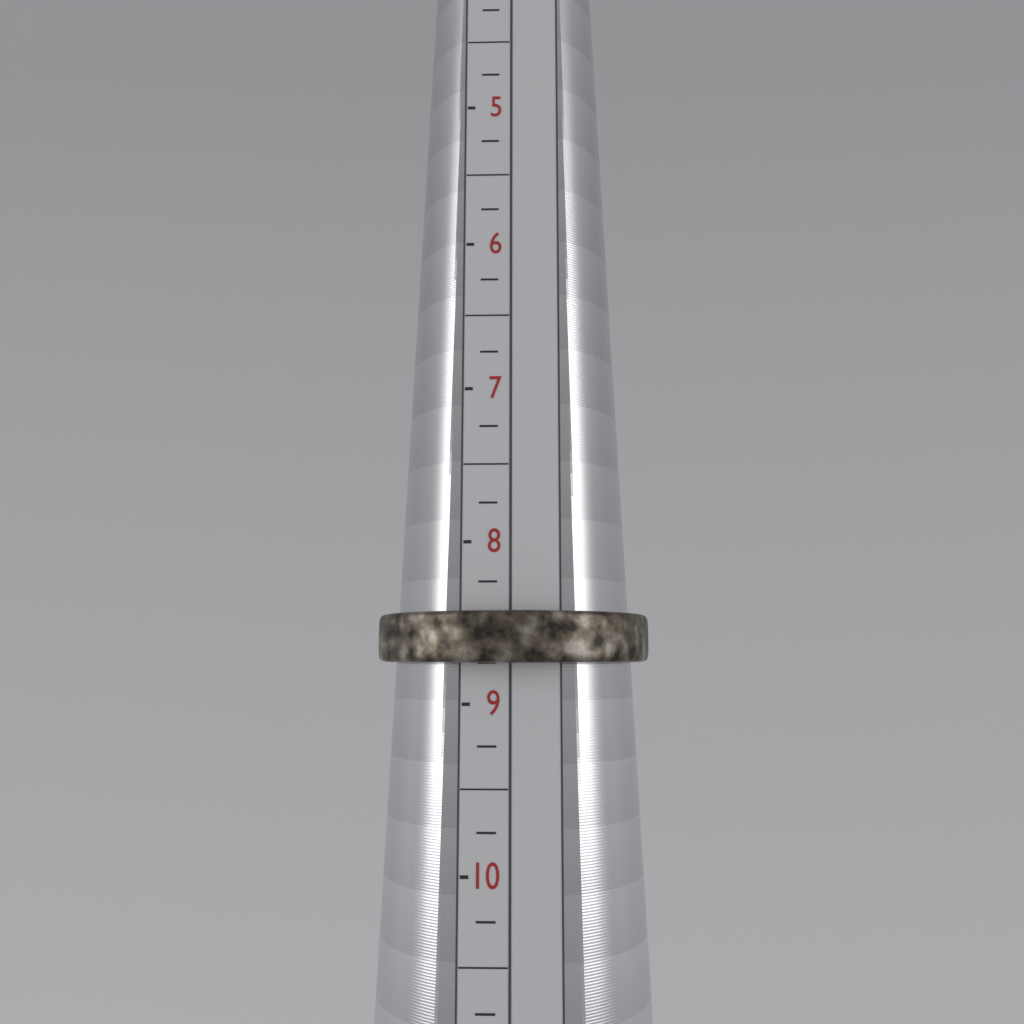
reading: 8.75 (no unit)
